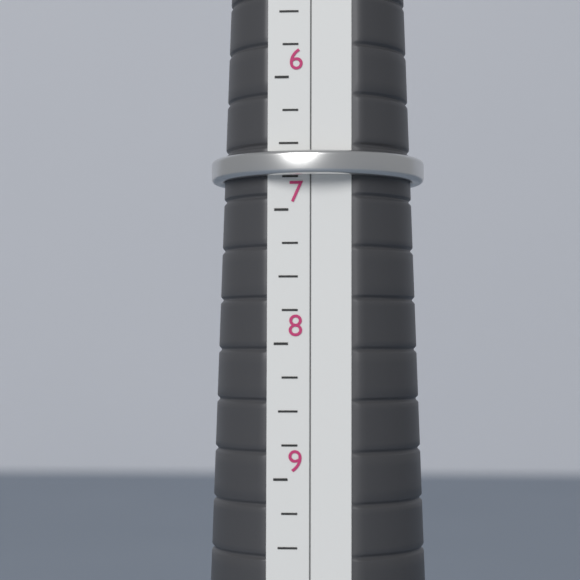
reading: 6.75 (no unit)
